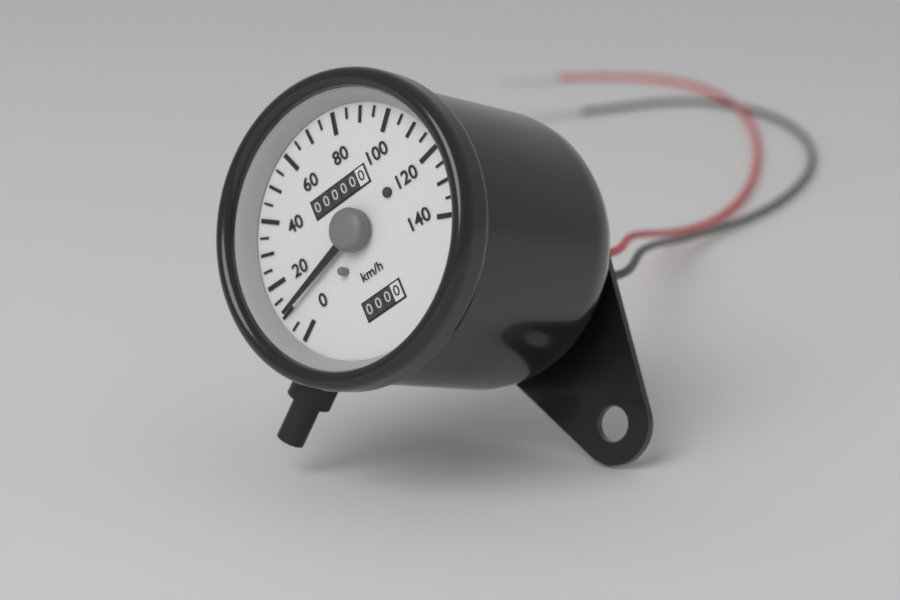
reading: 10 km/h
